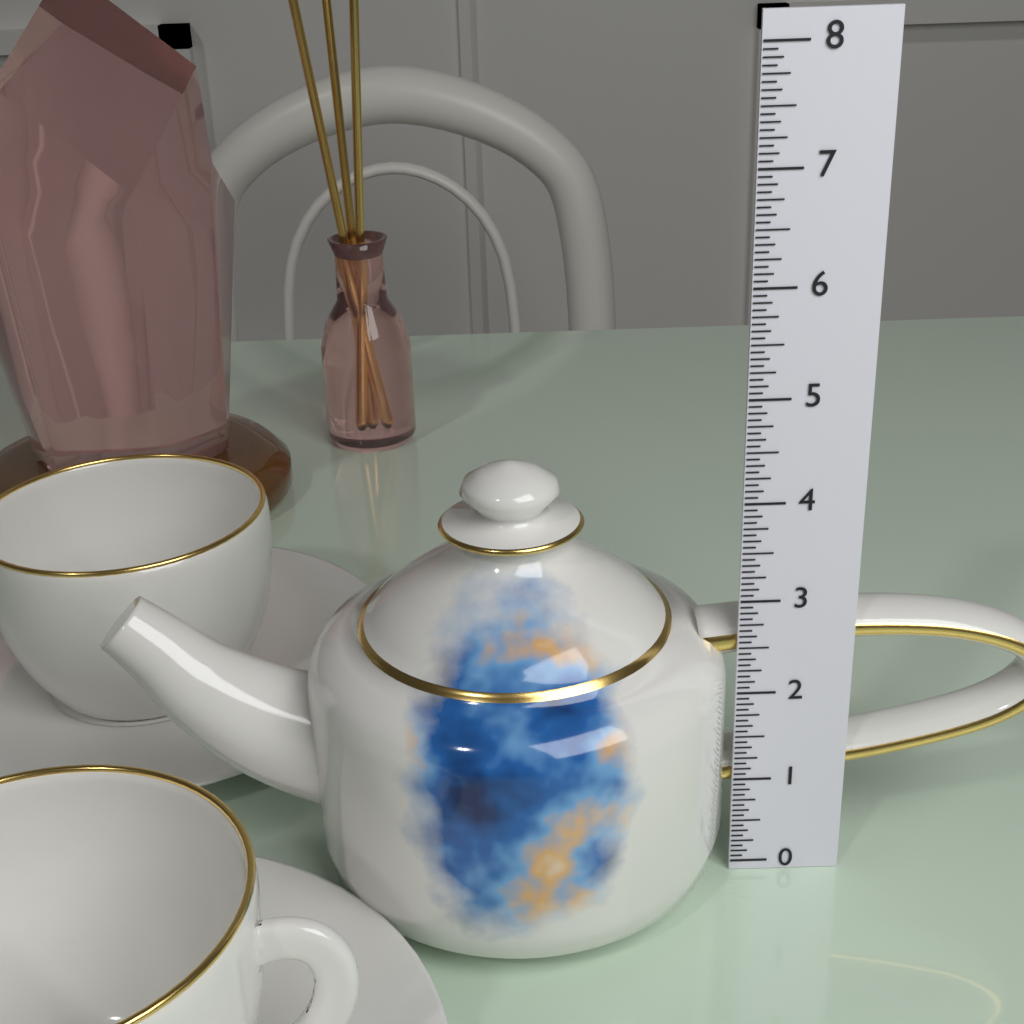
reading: 4.3125 (no unit)
